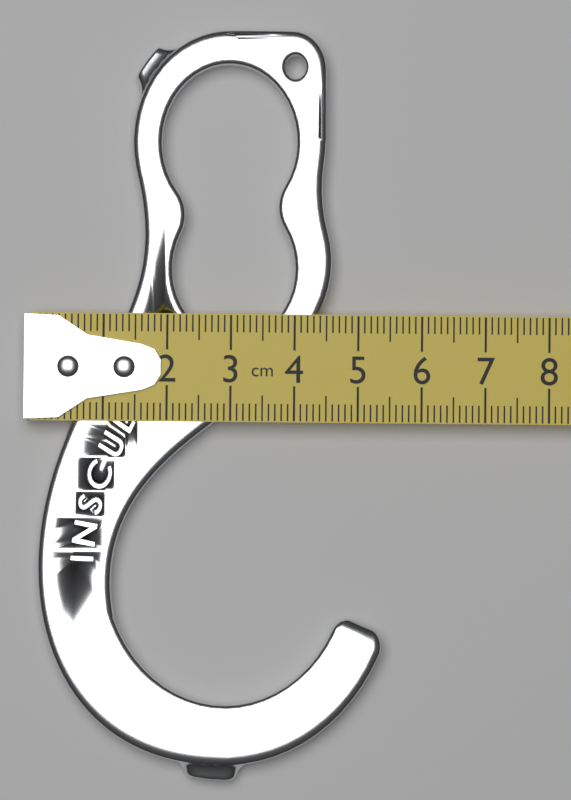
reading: 5.4 cm
